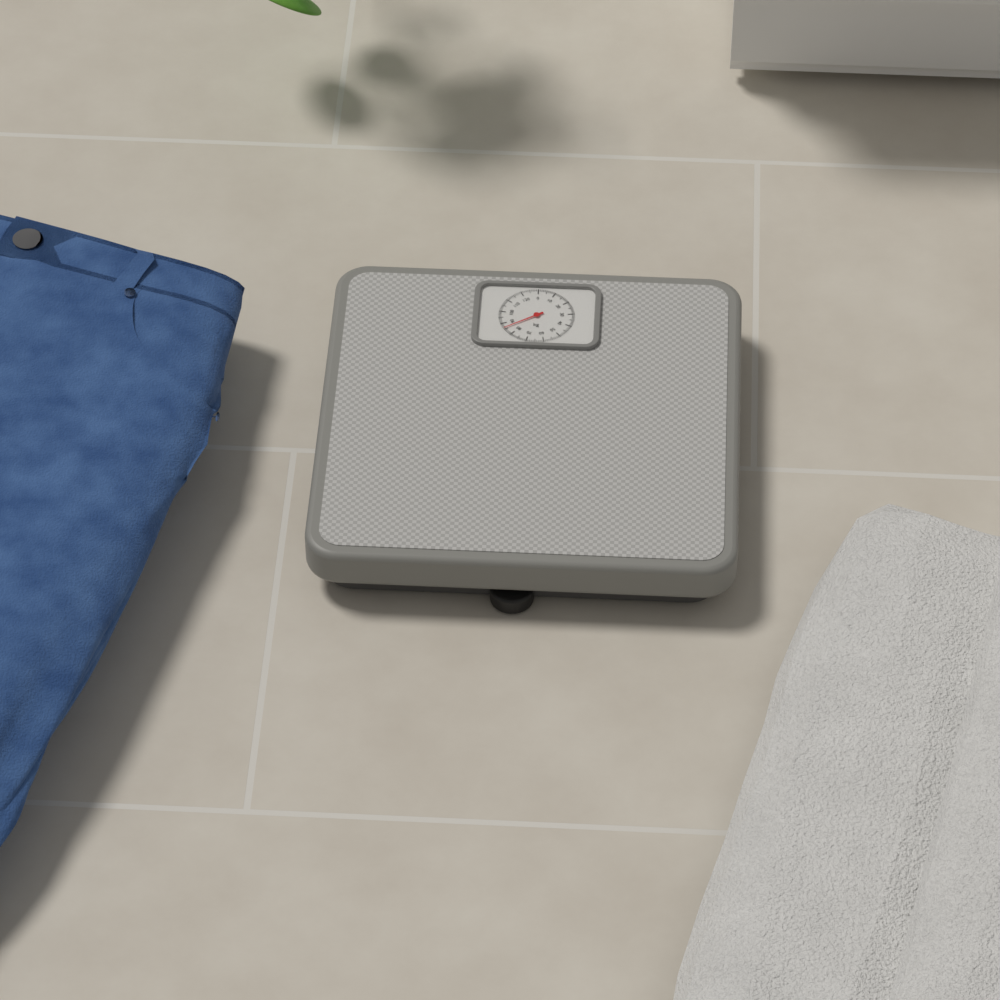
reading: 86 kg
